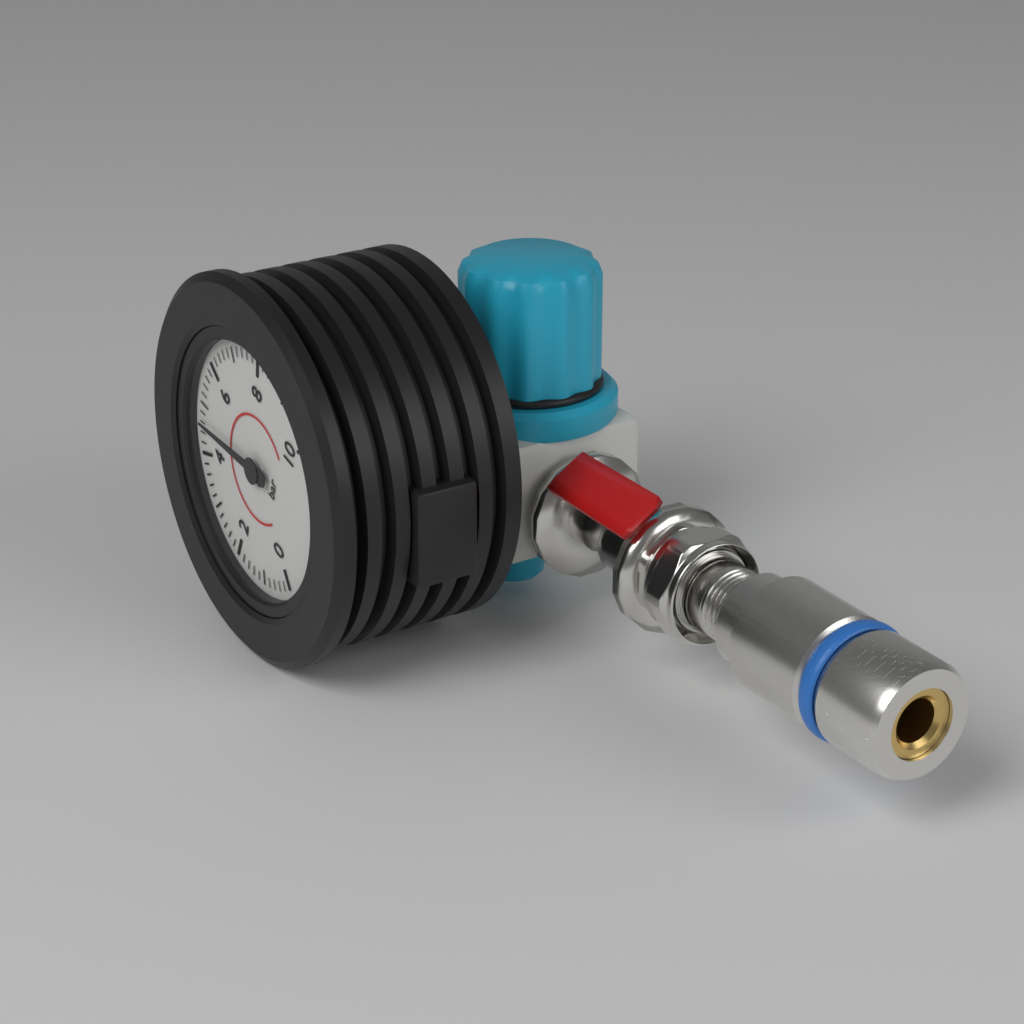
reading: 4.6 bar
